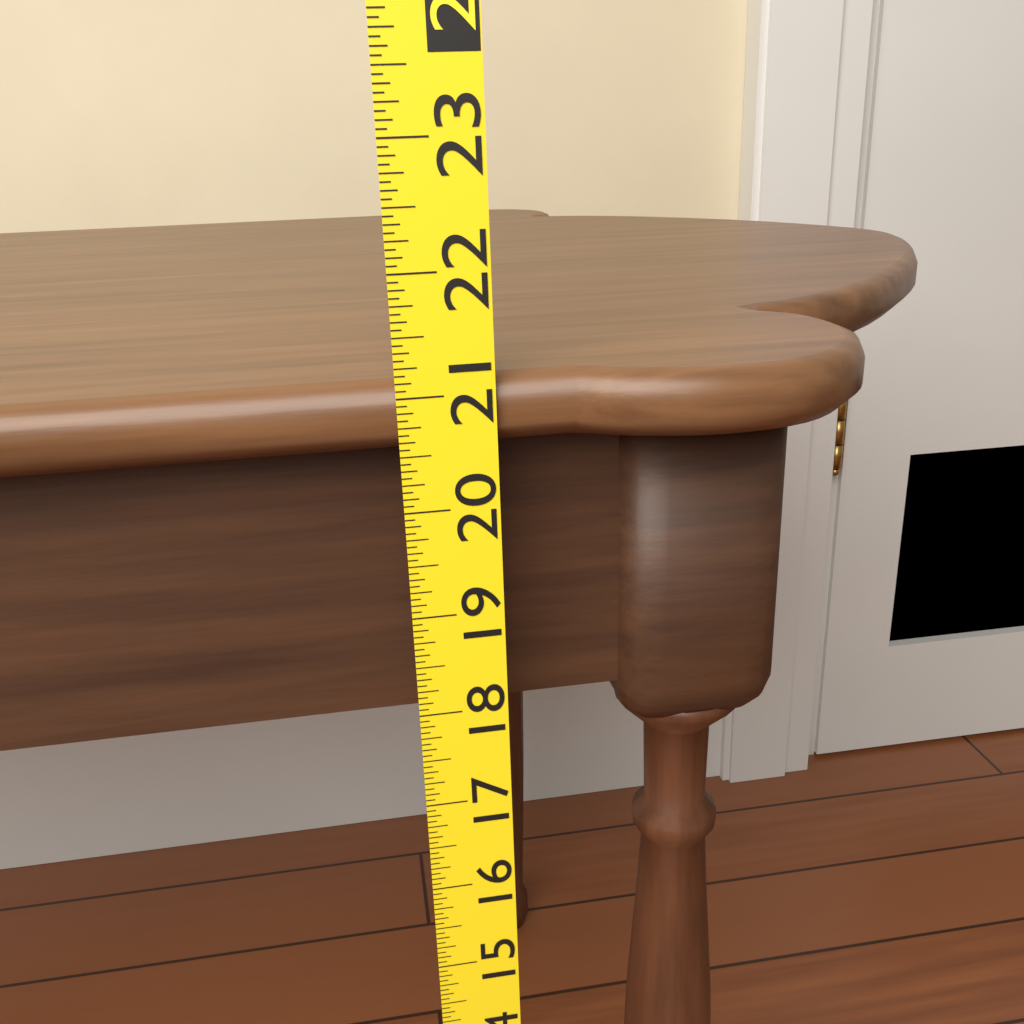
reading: 21.1250 (no unit)
